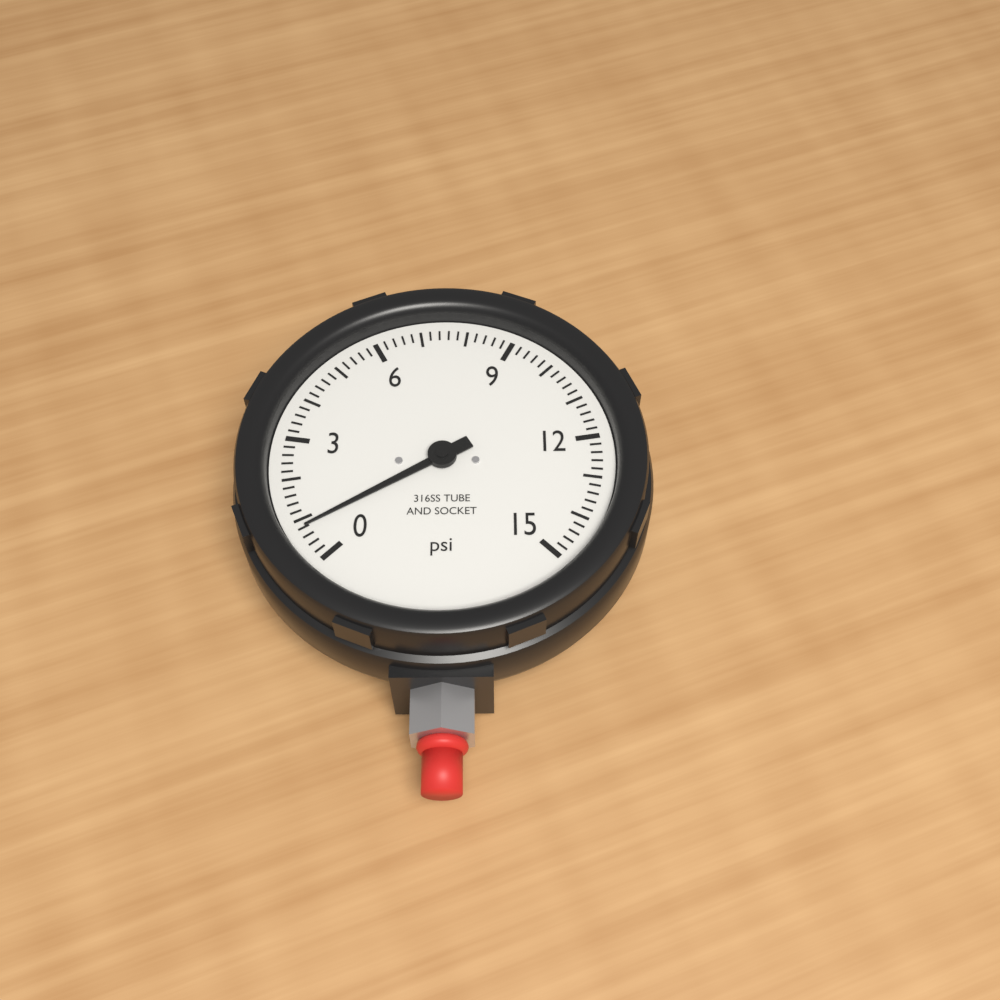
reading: 0.8 psi
